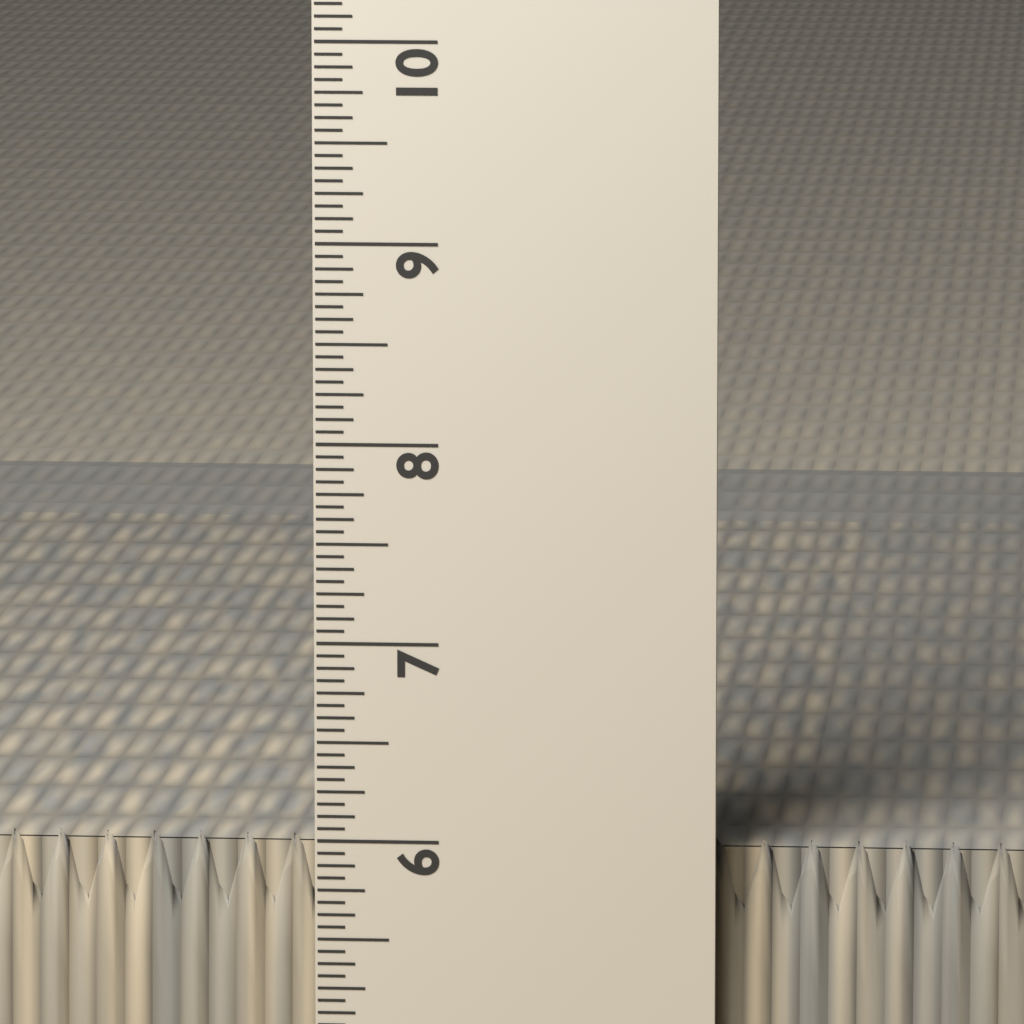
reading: 6.0000 in
